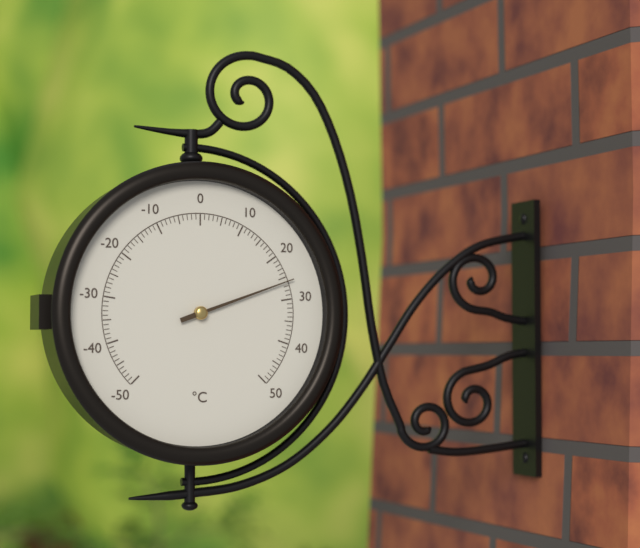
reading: 26 °C
